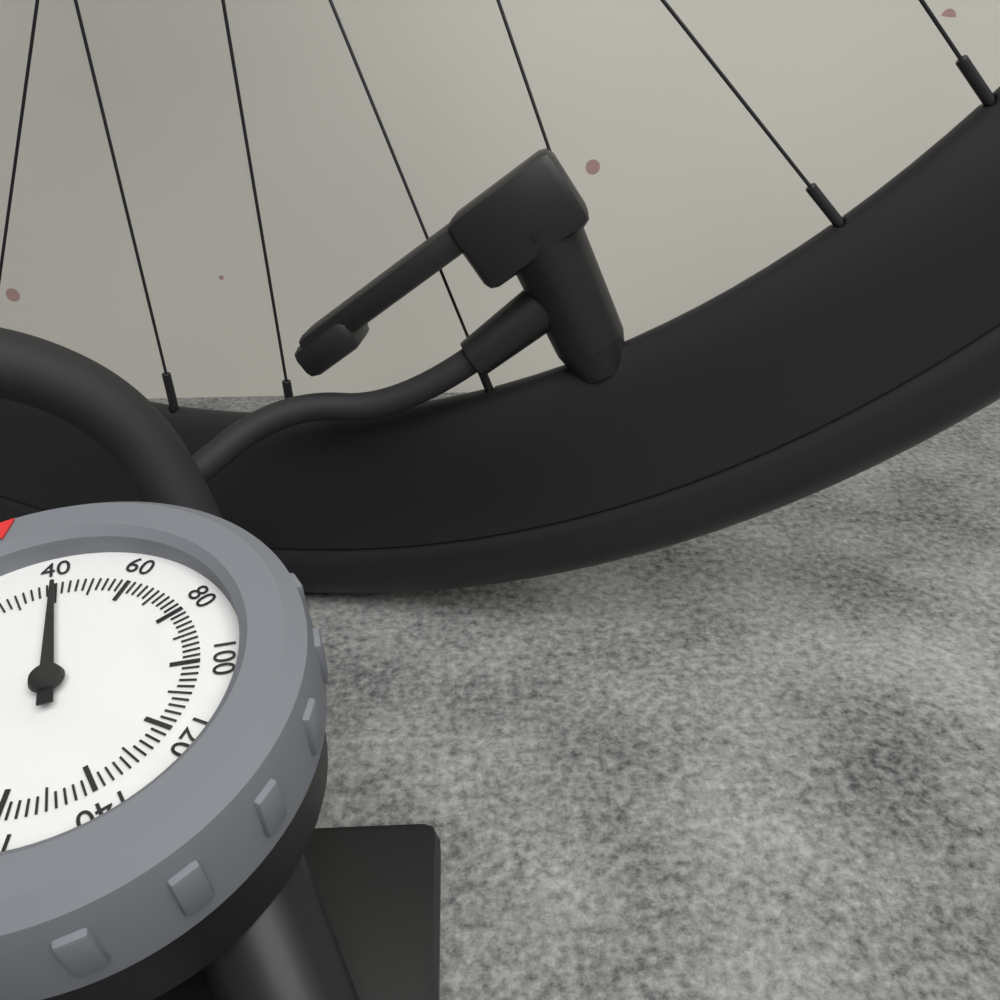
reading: 40 psi
